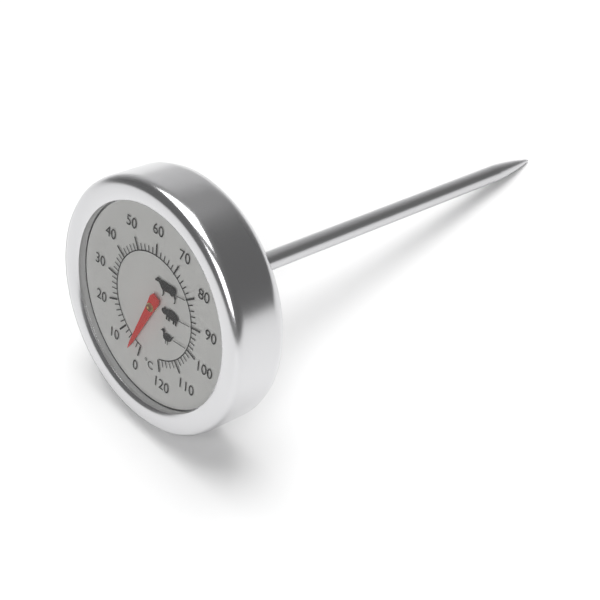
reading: 4 °C
